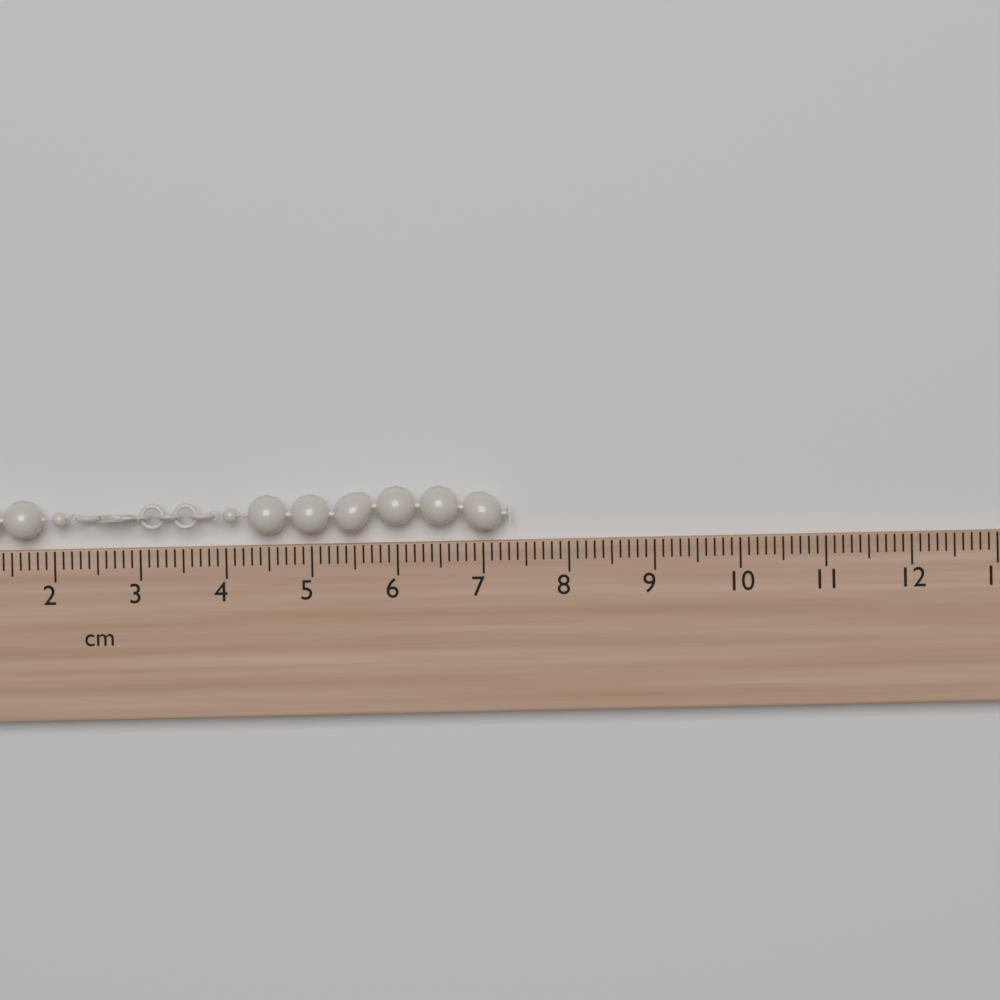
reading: 7.3 cm
